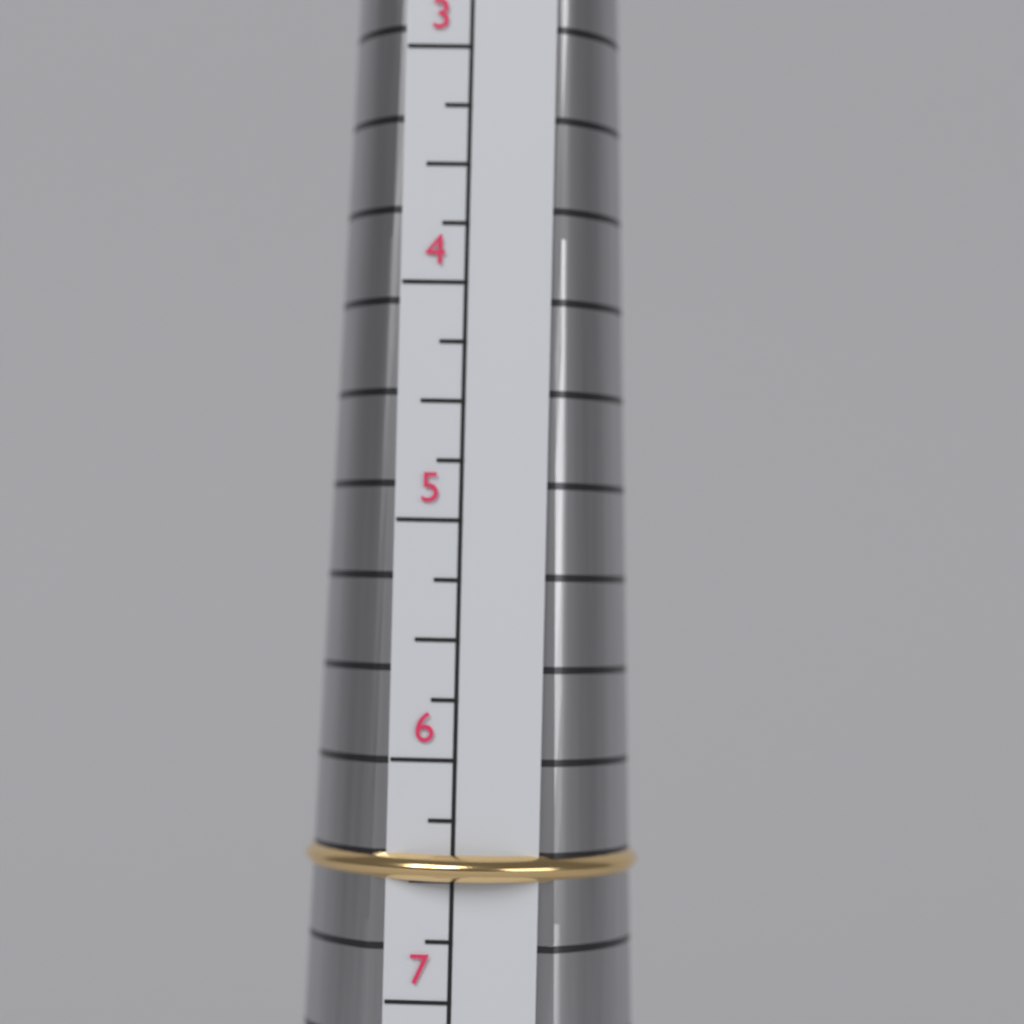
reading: 6.50 (no unit)
